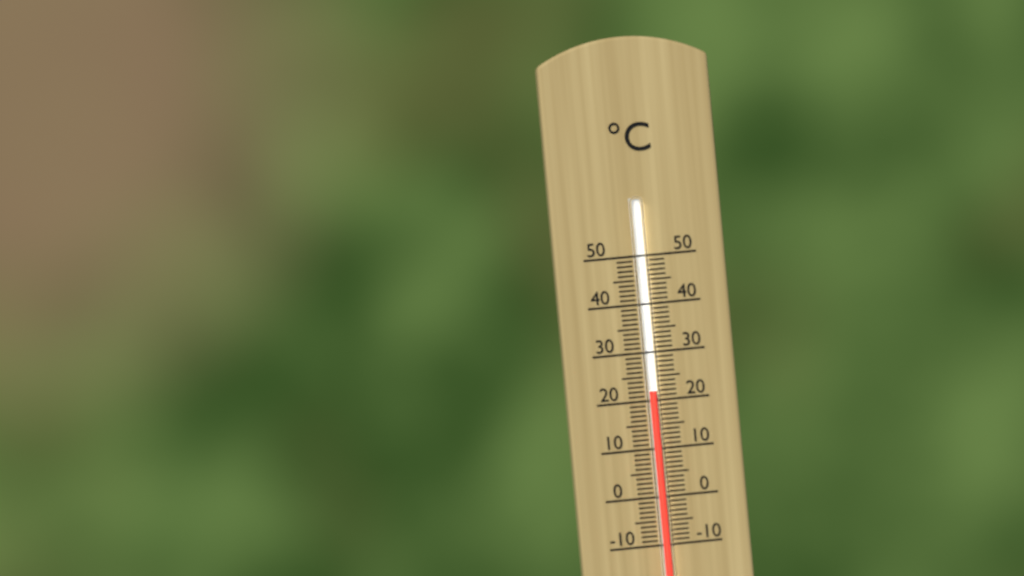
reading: 22 °C
